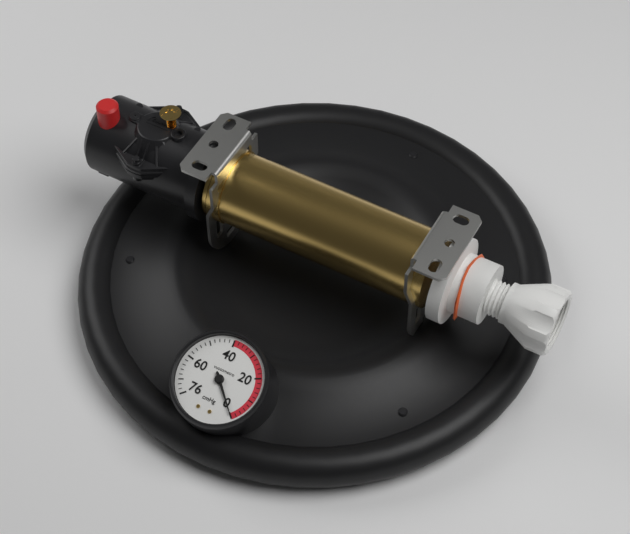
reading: 0 cmHg
